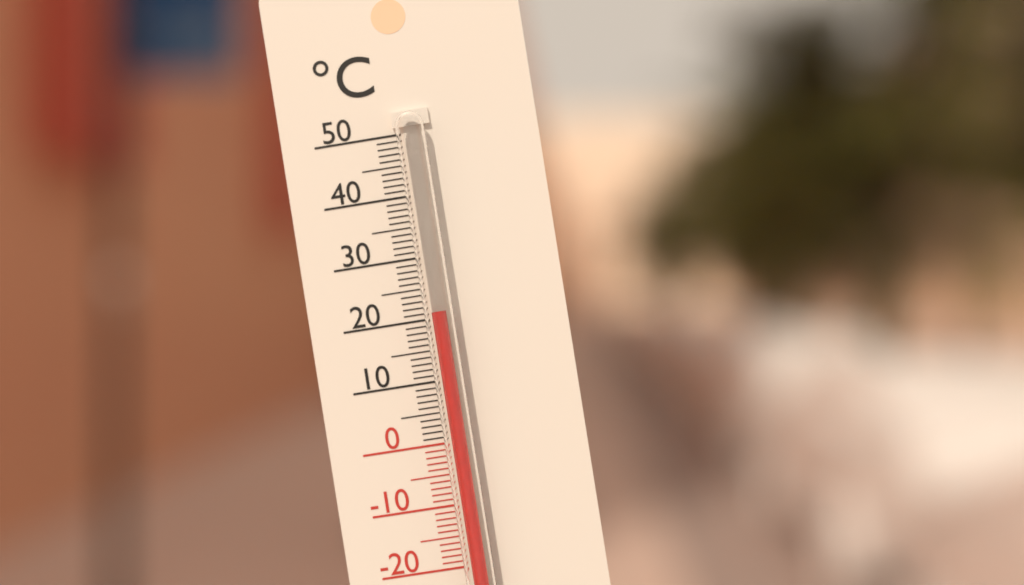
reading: 21 °C
